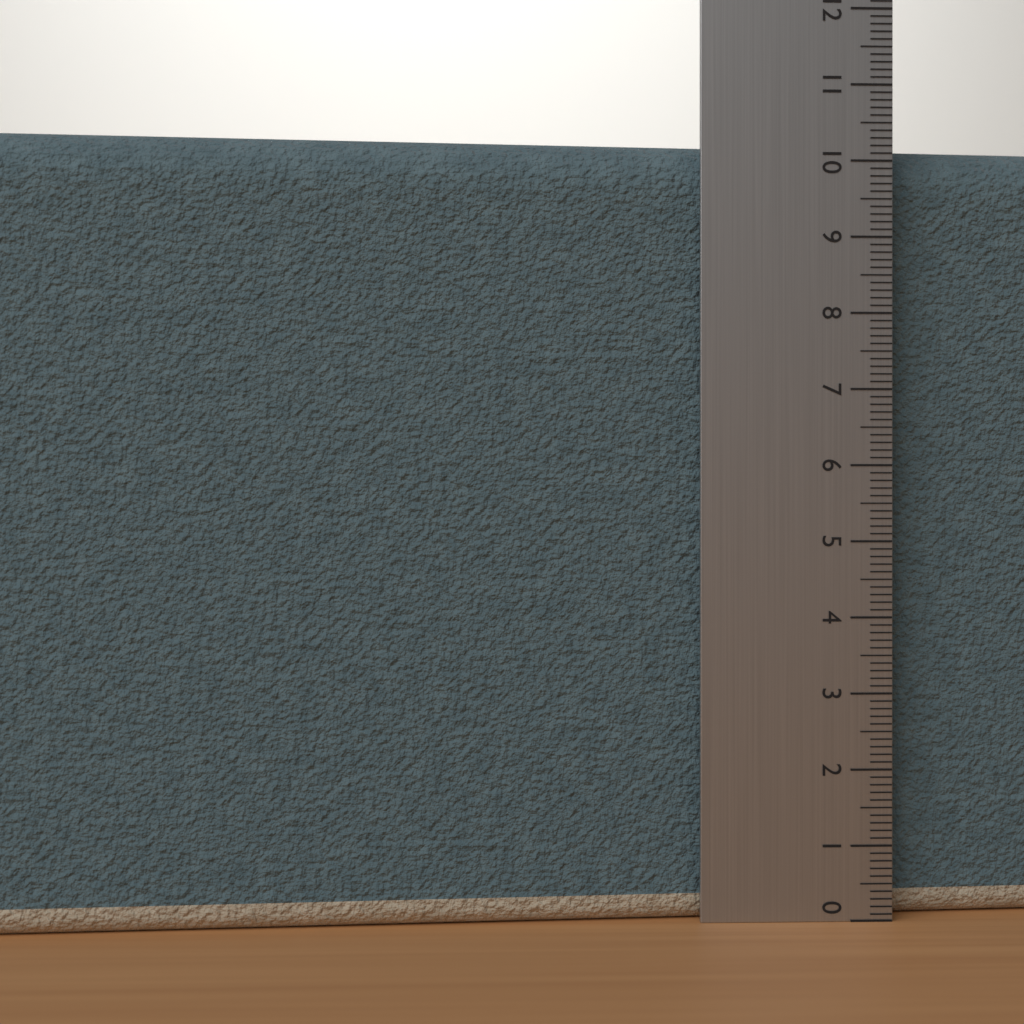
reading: 10.3 (no unit)
